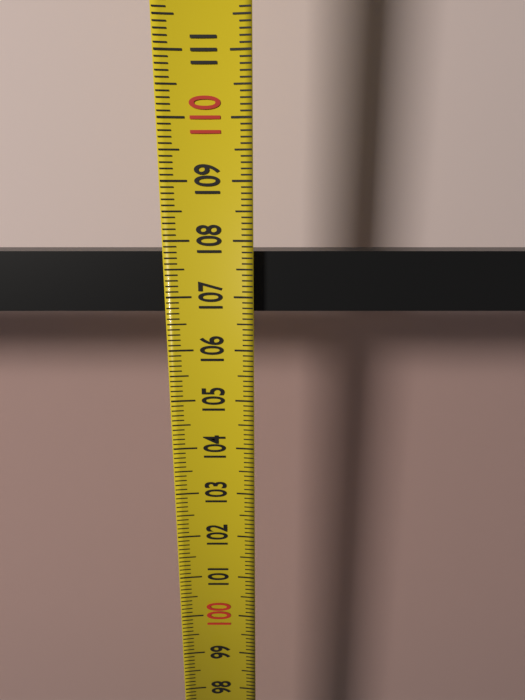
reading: 107.8 (no unit)
